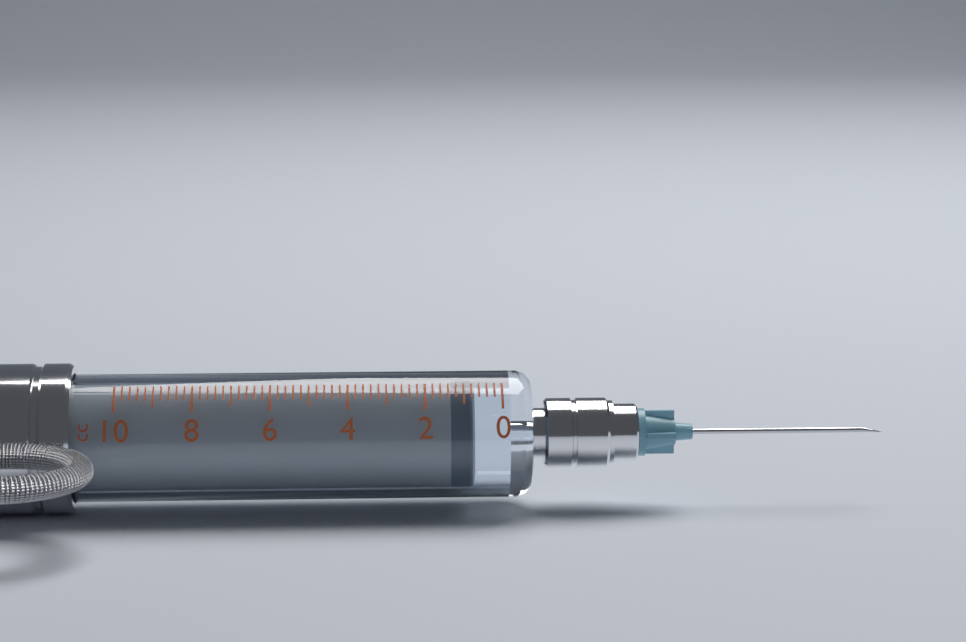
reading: 0.8 cc
